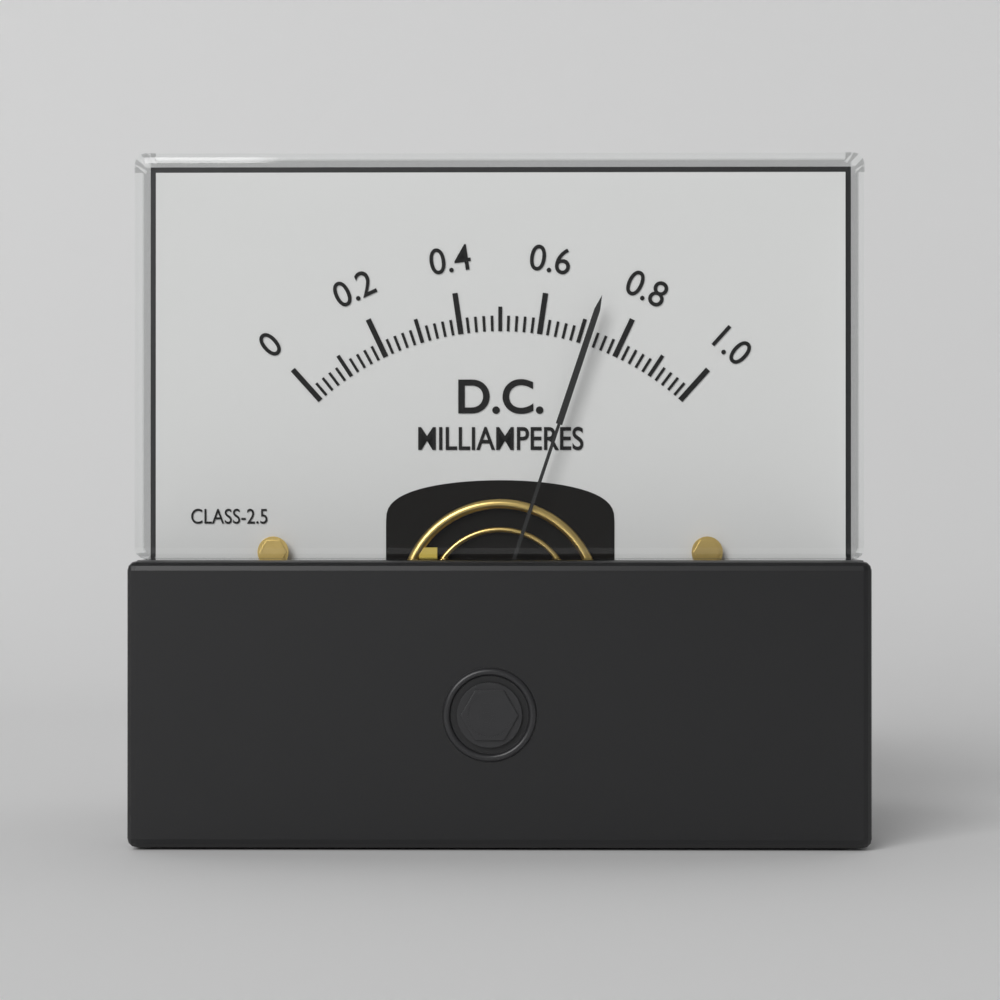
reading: 0.72 mA
